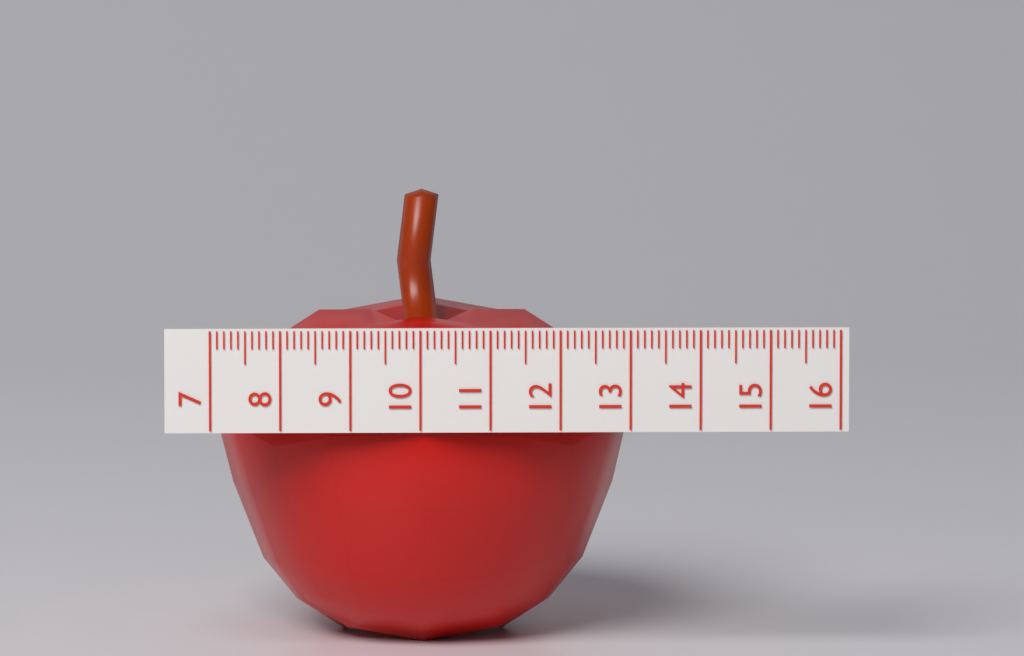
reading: 13.1 (no unit)
